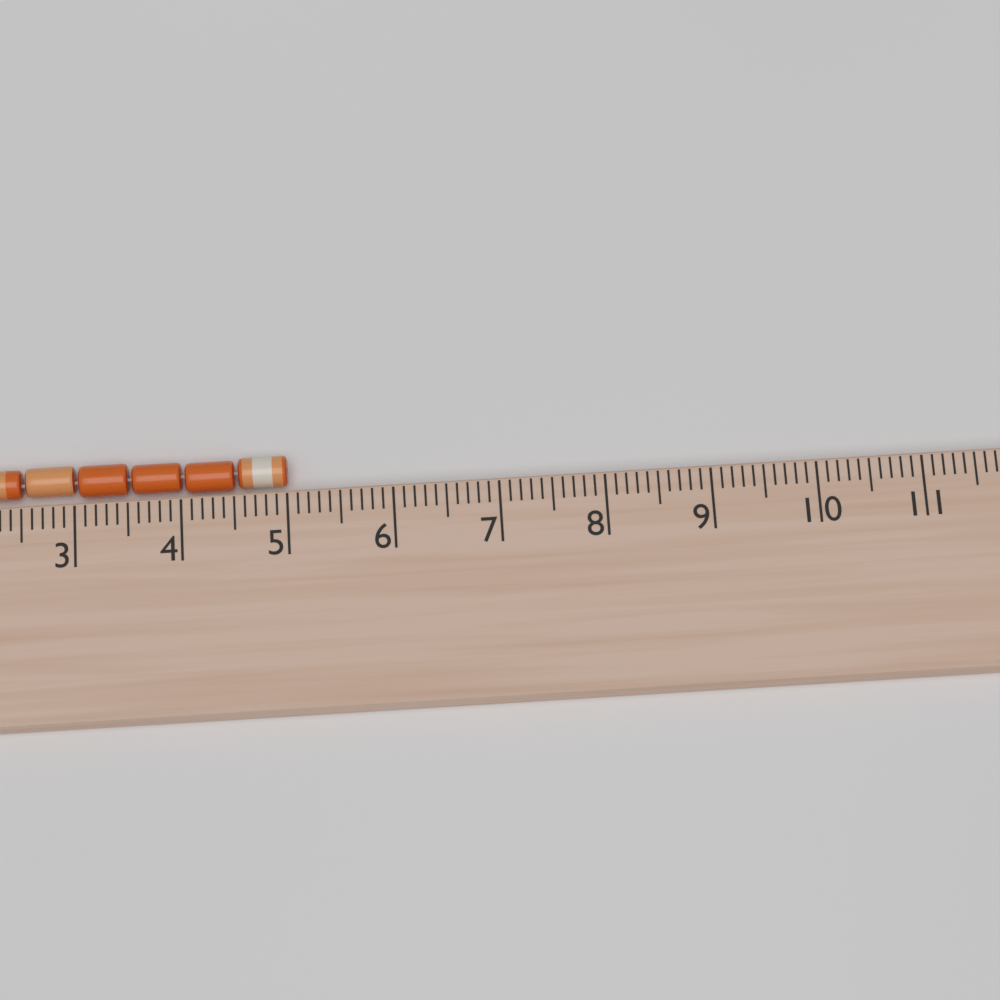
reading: 5.0 cm
